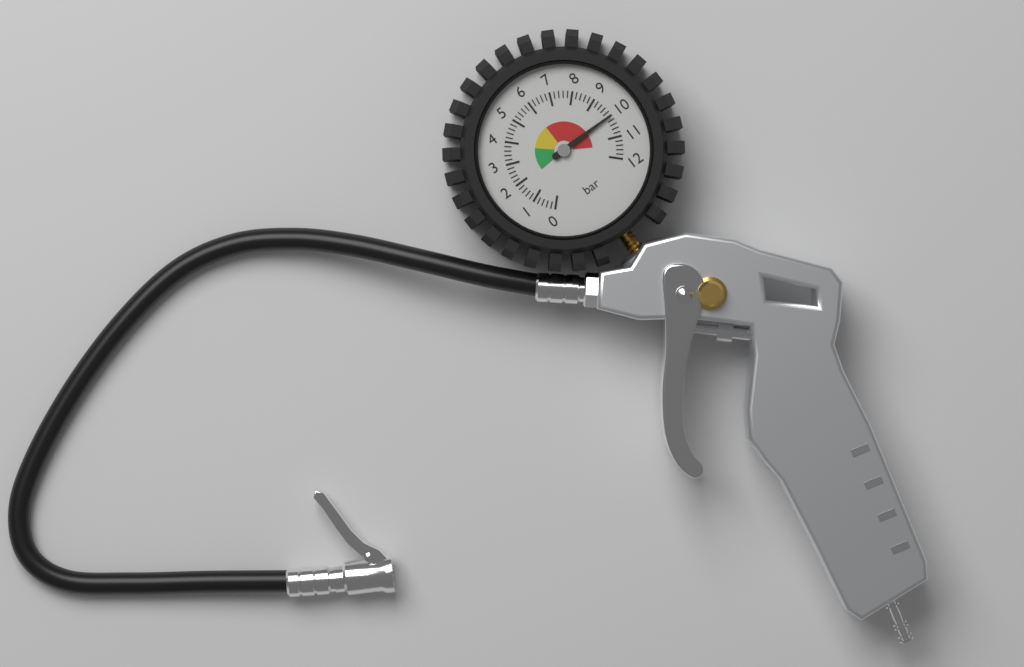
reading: 10.0 bar
